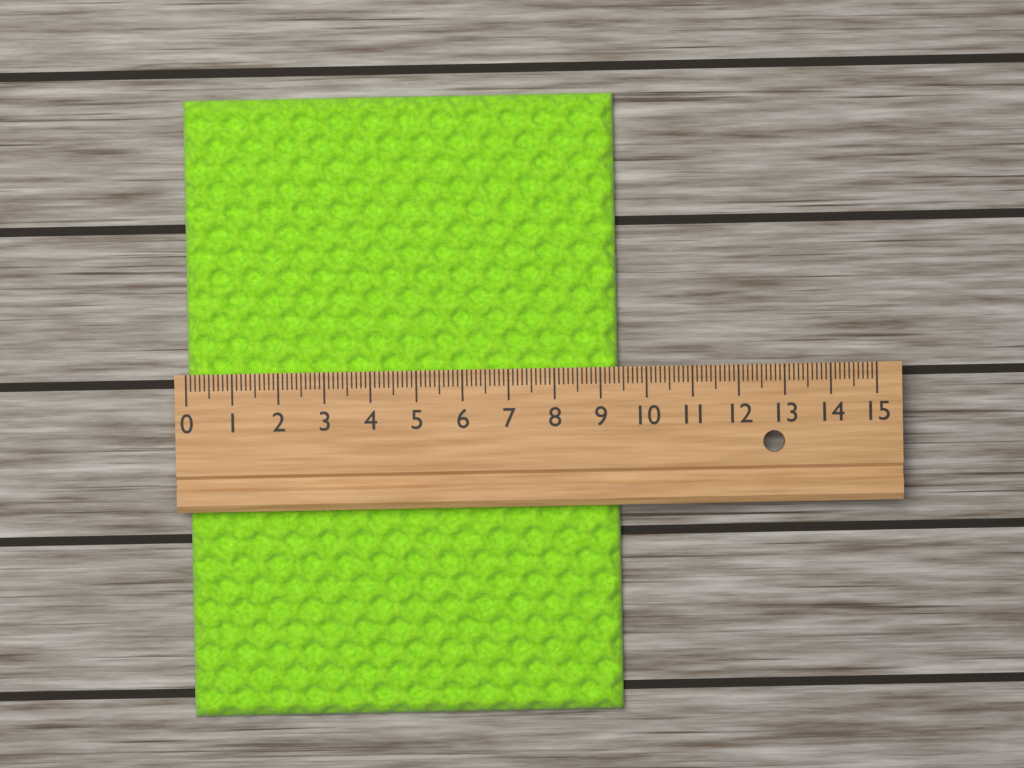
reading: 9.4 (no unit)
